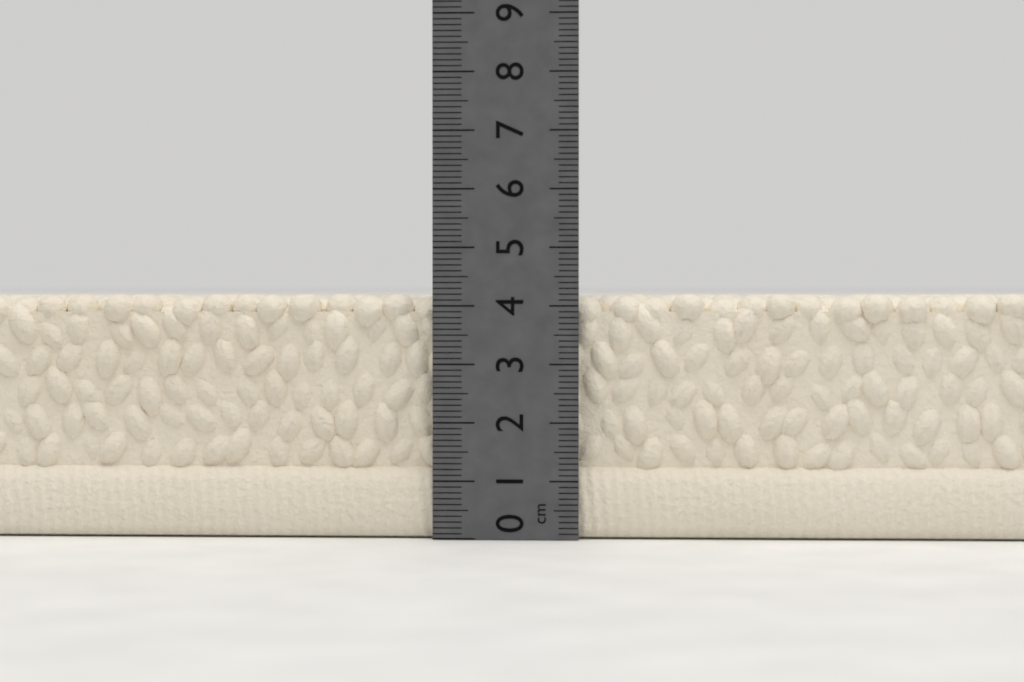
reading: 4.2 cm
